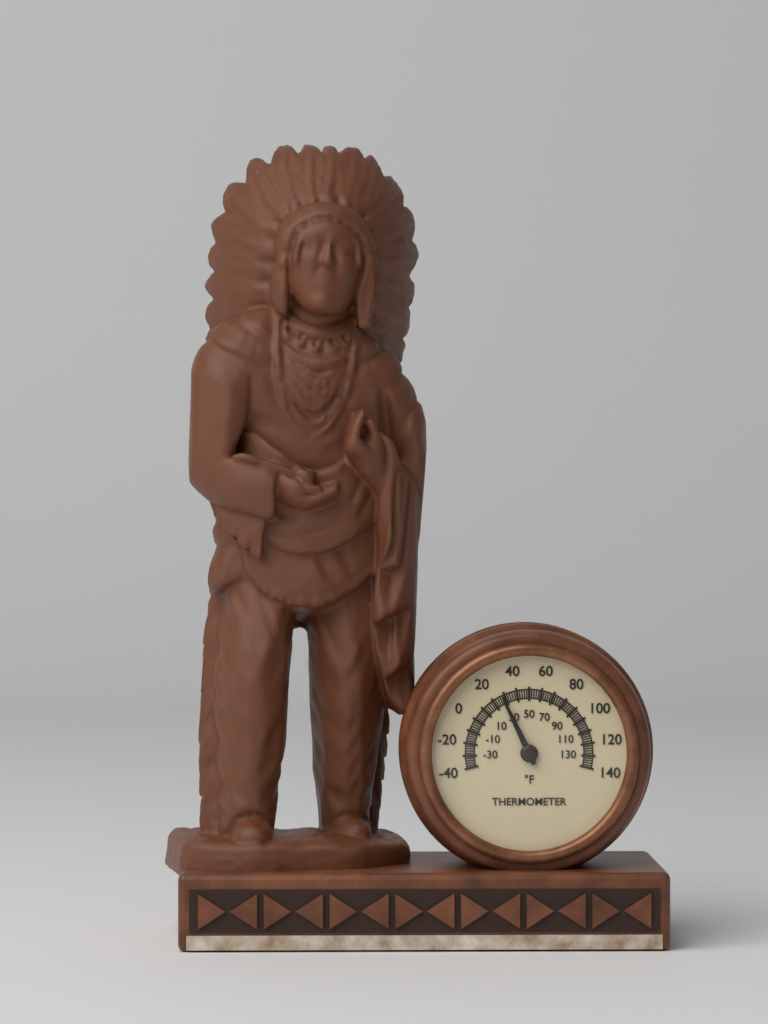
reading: 28 °F
